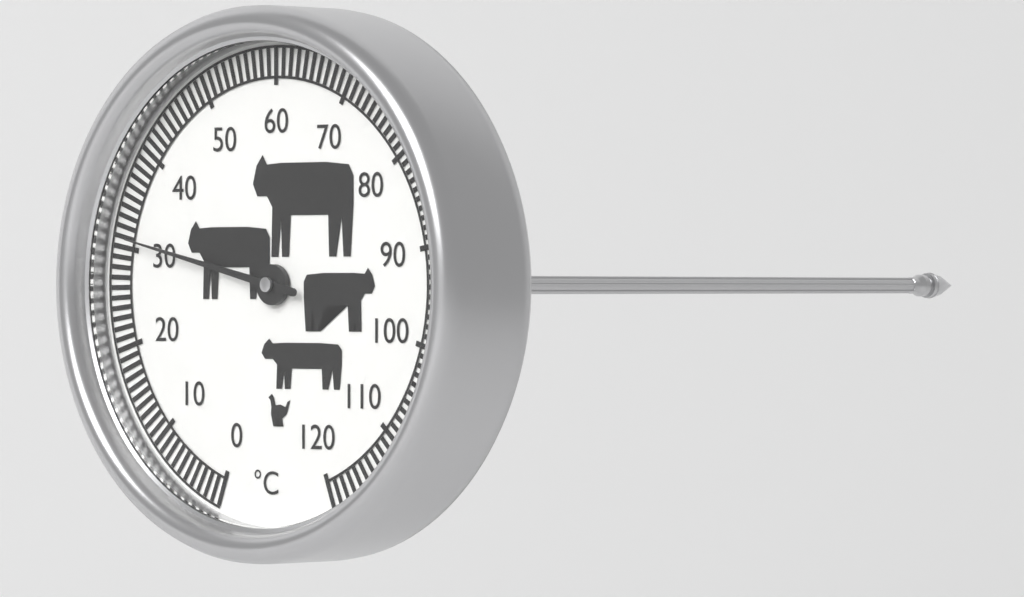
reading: 31 °C
